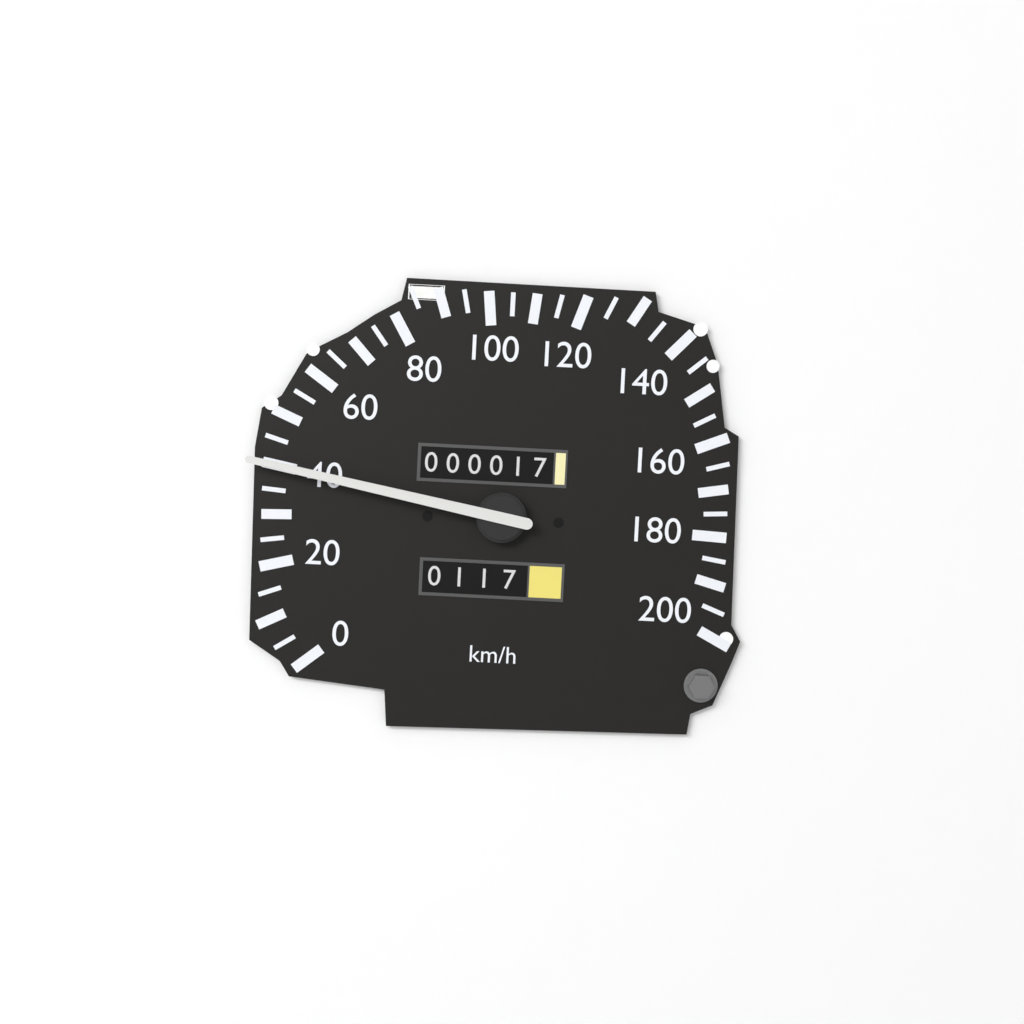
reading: 40 km/h
